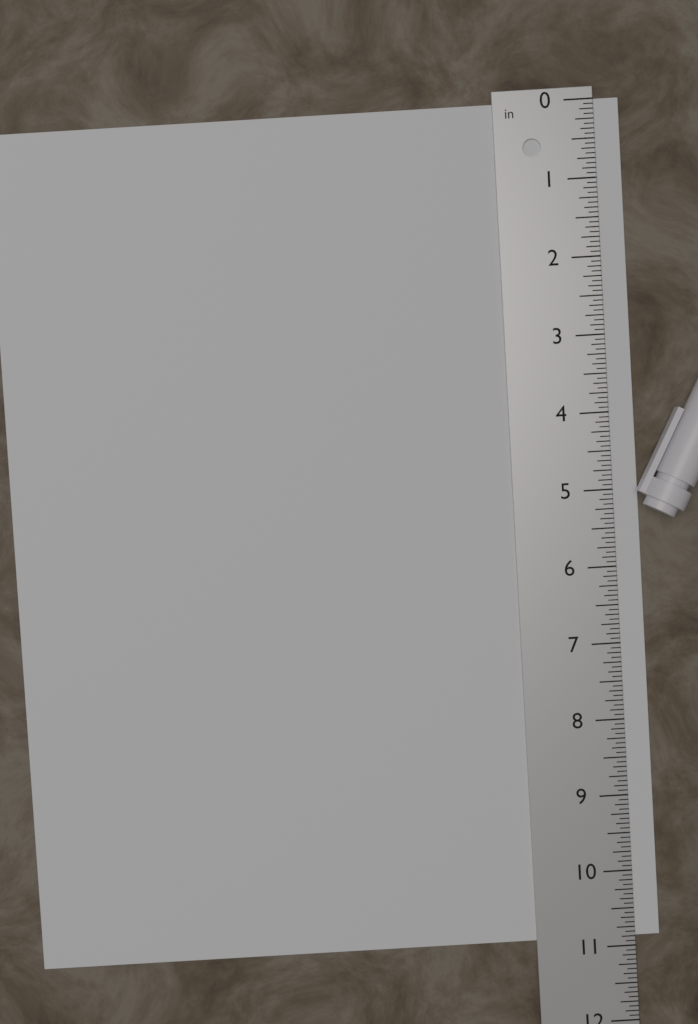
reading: 10.8750 in
